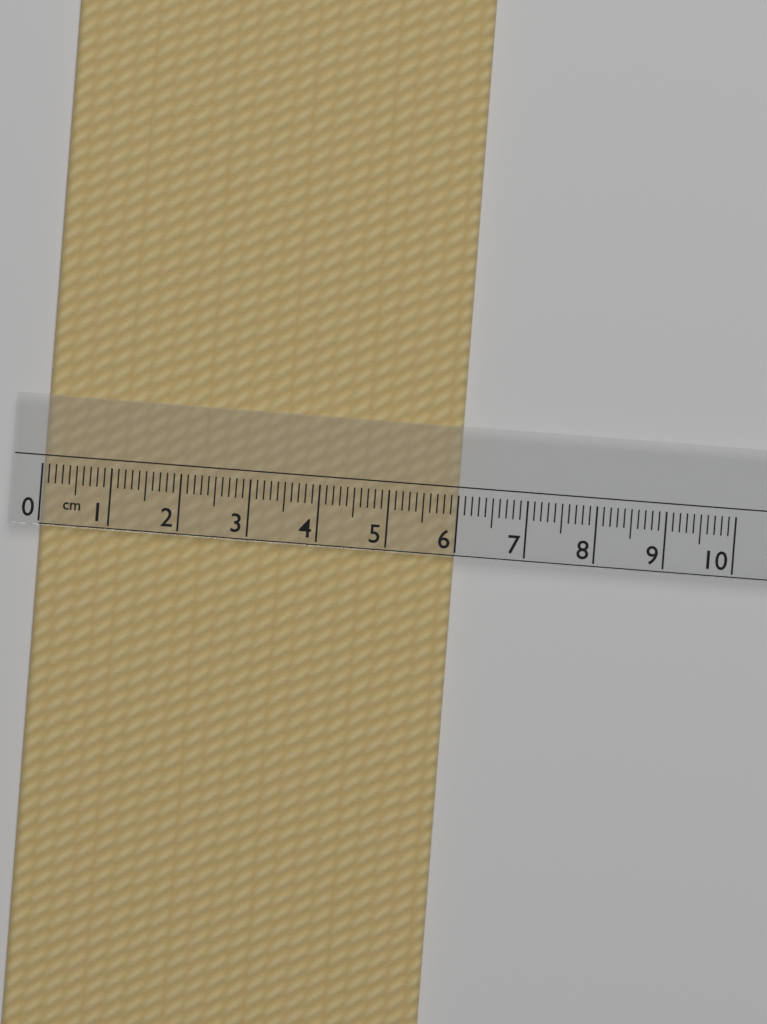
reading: 6.0 cm
